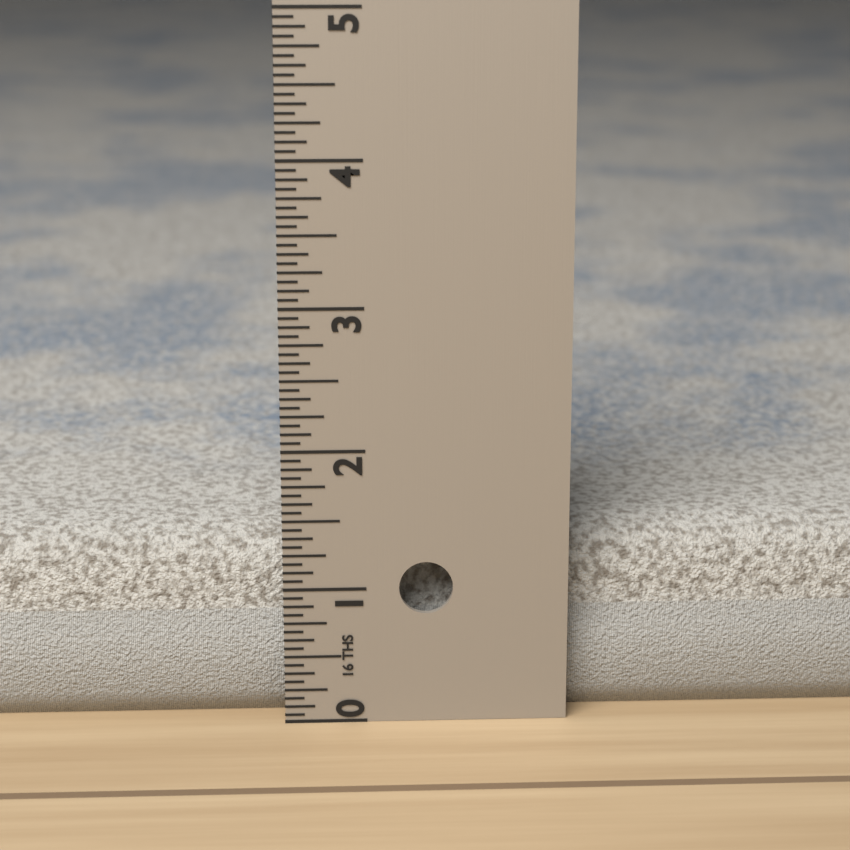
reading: 1.3125 in
